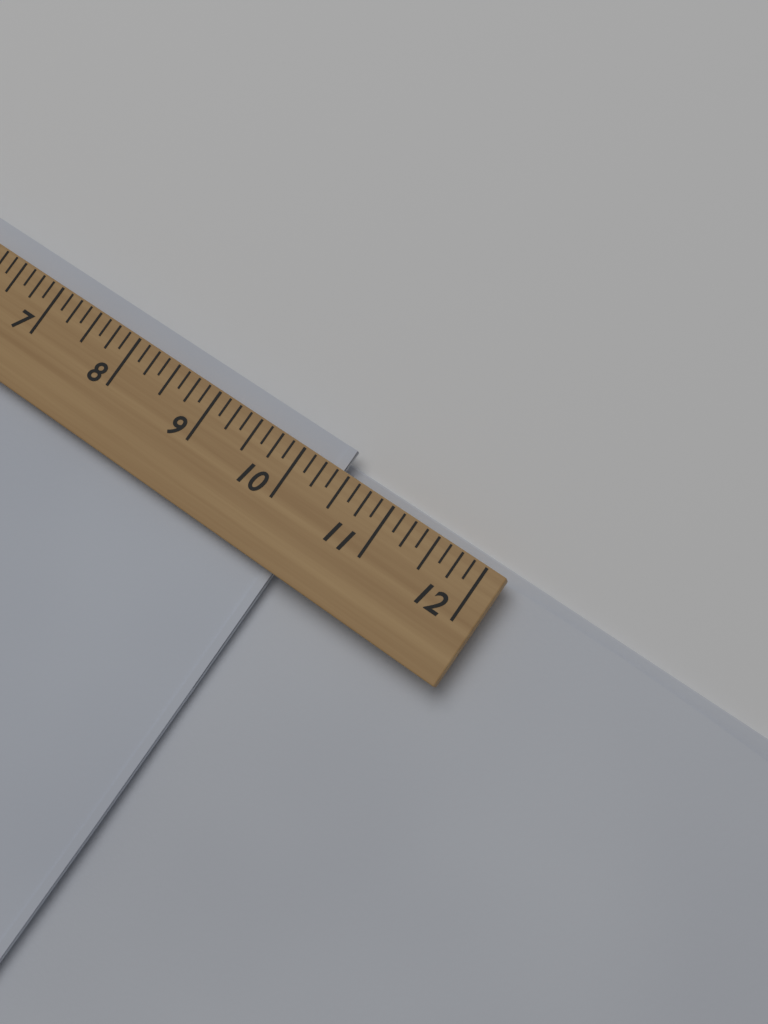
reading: 10.375 (no unit)
